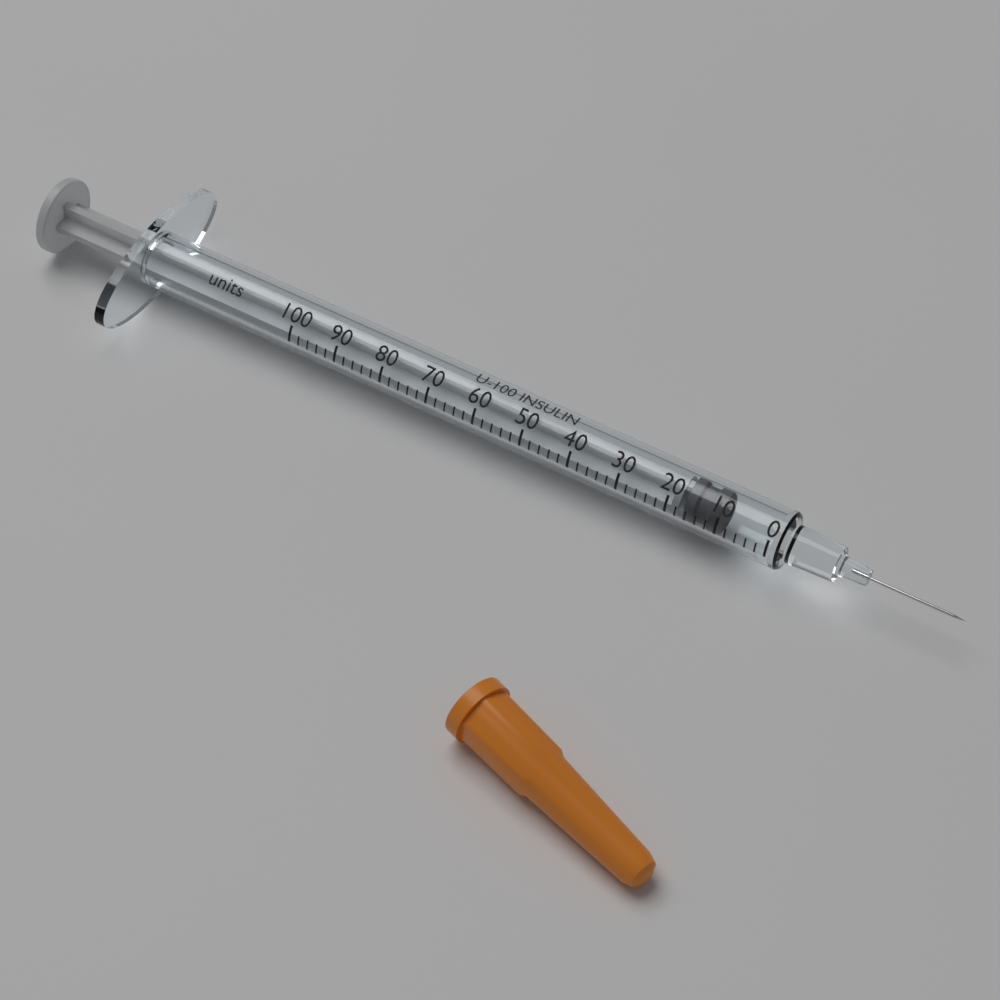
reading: 10 units
